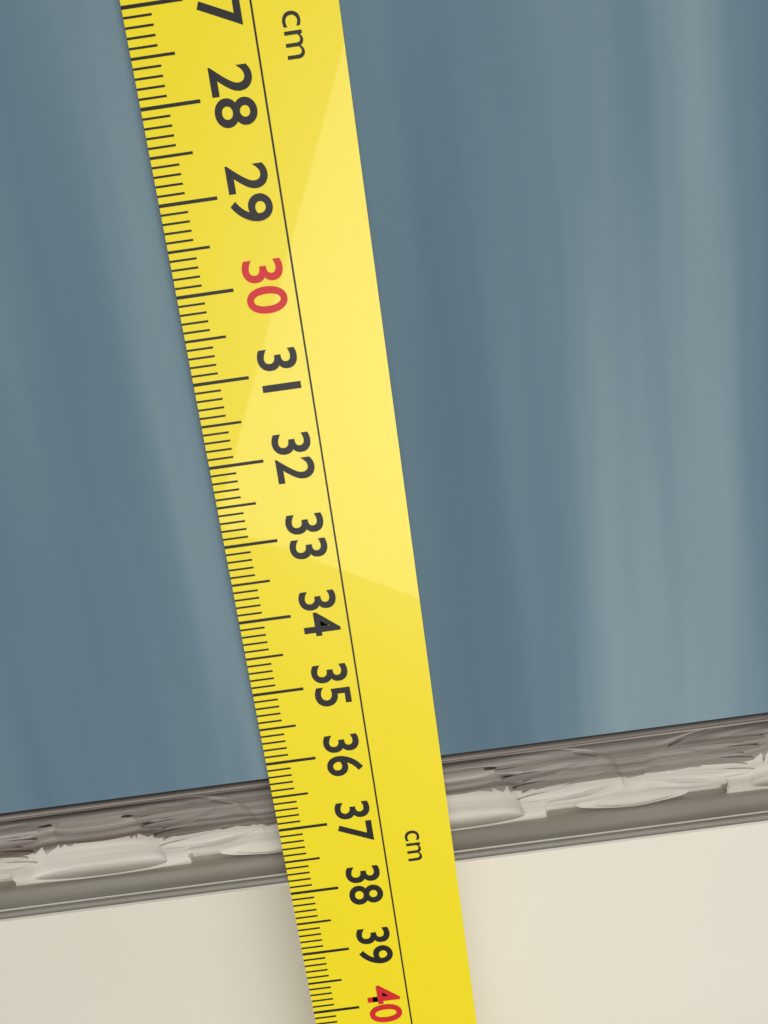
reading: 37.9 cm
